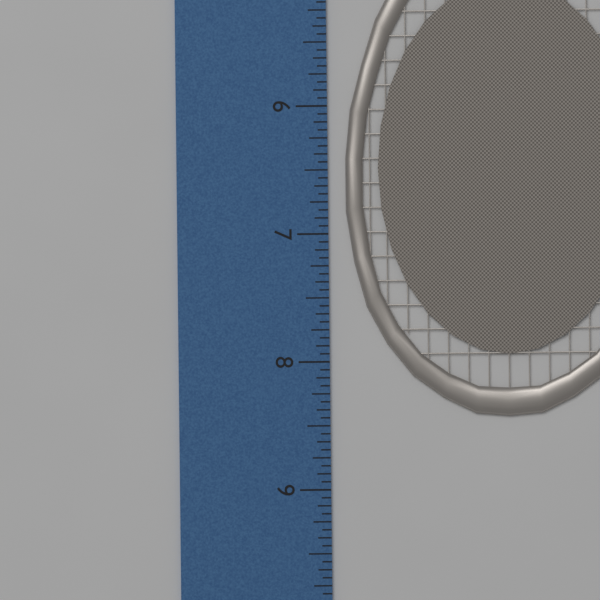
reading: 8.4375 inch
